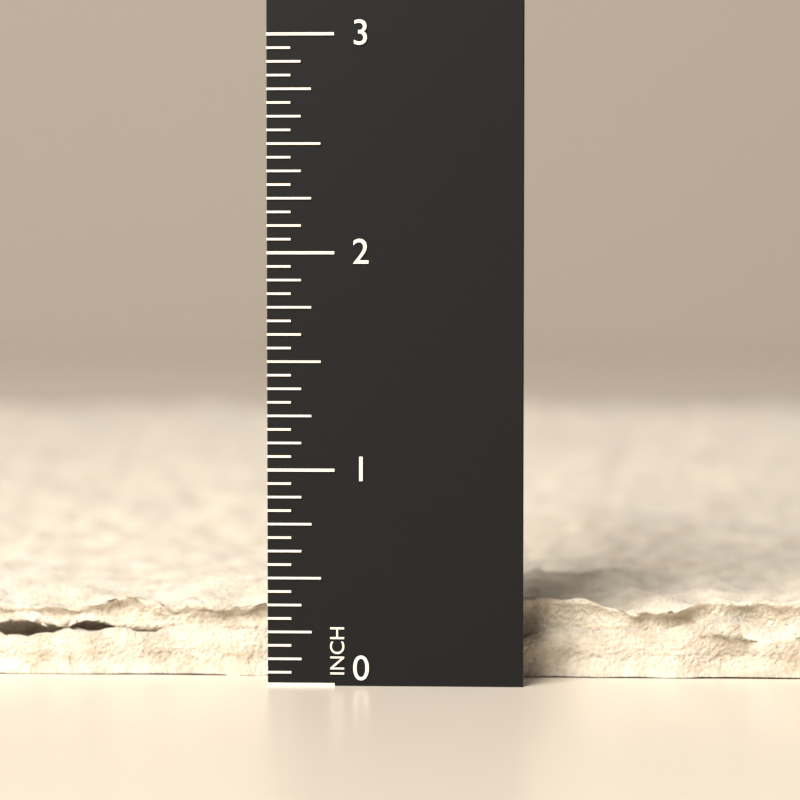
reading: 0.4375 in
